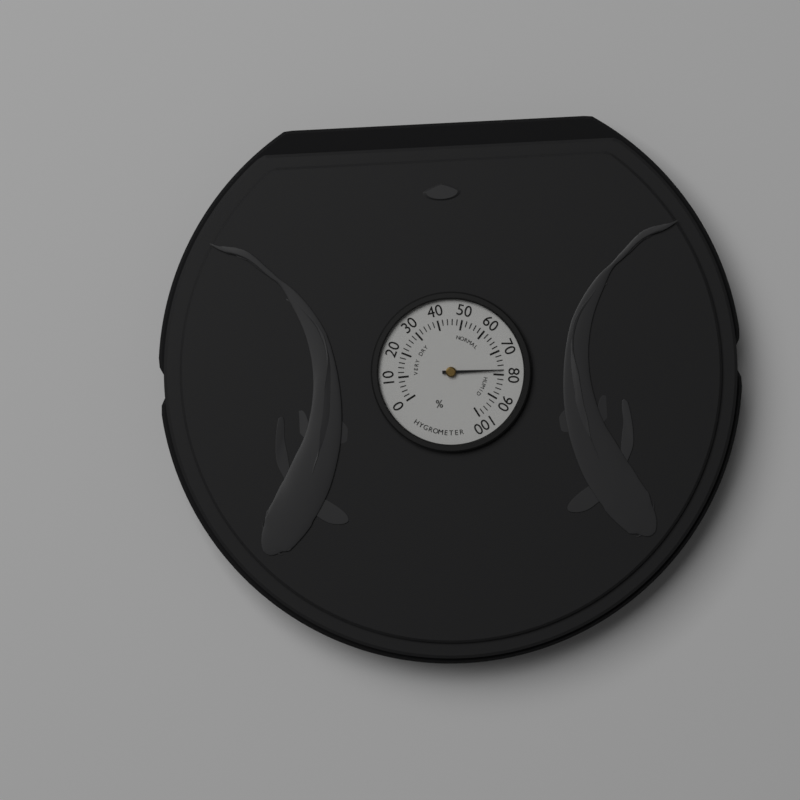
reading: 78 %
